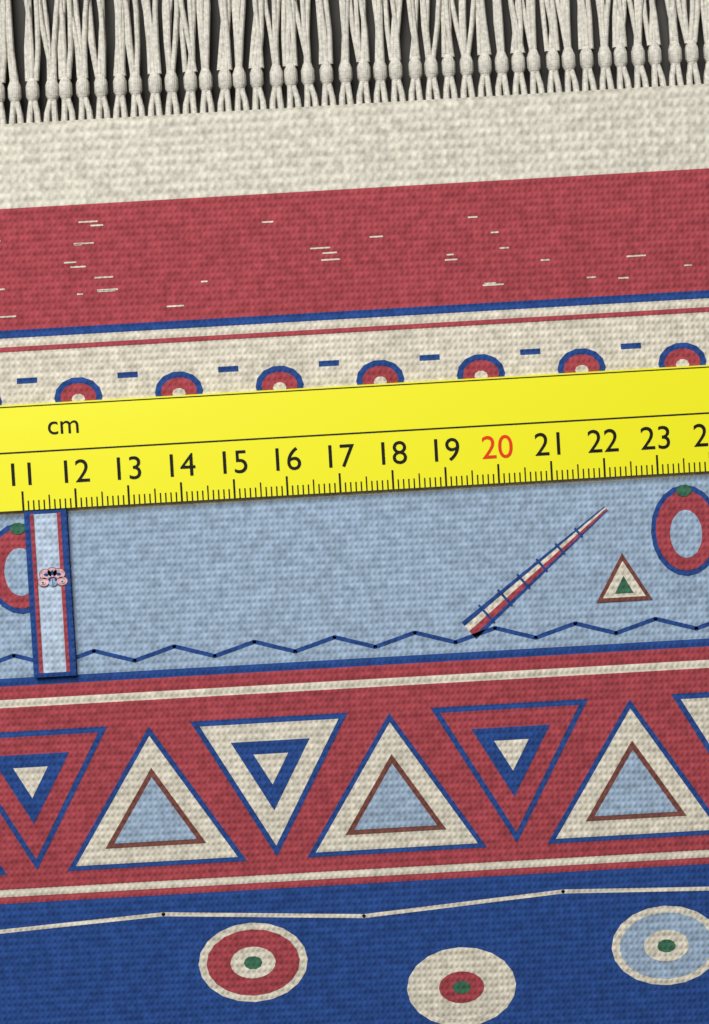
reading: 11.8 cm
